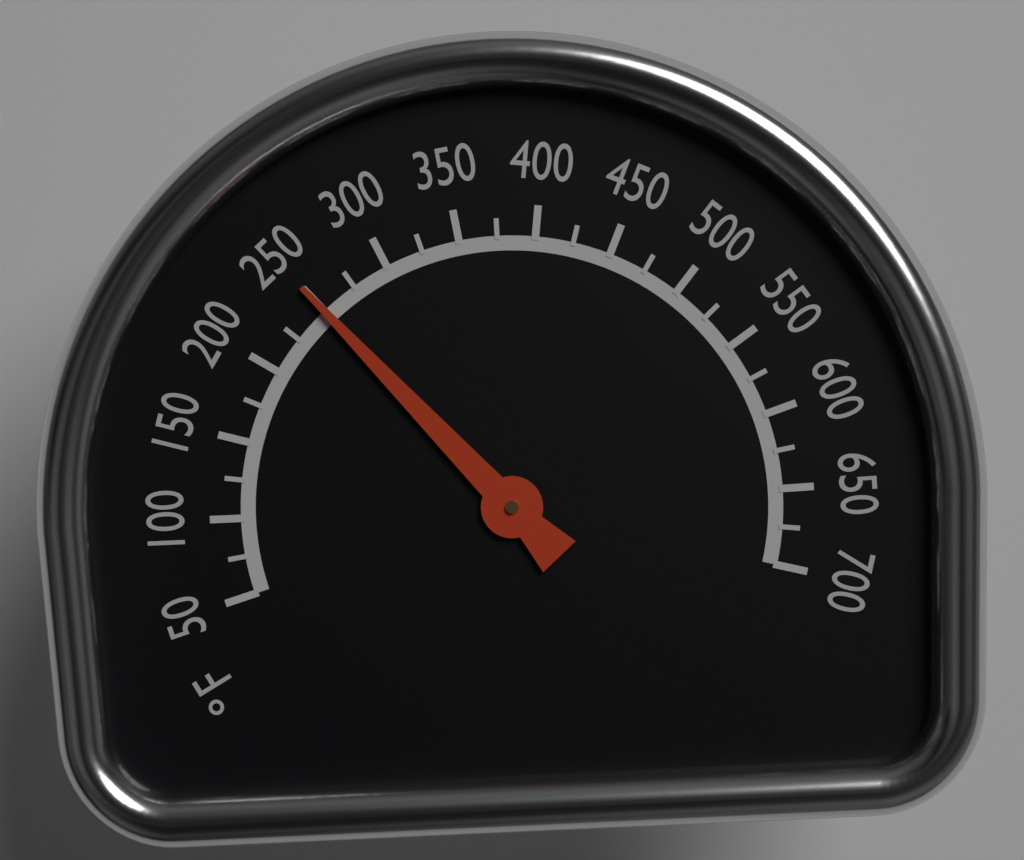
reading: 250 °F
